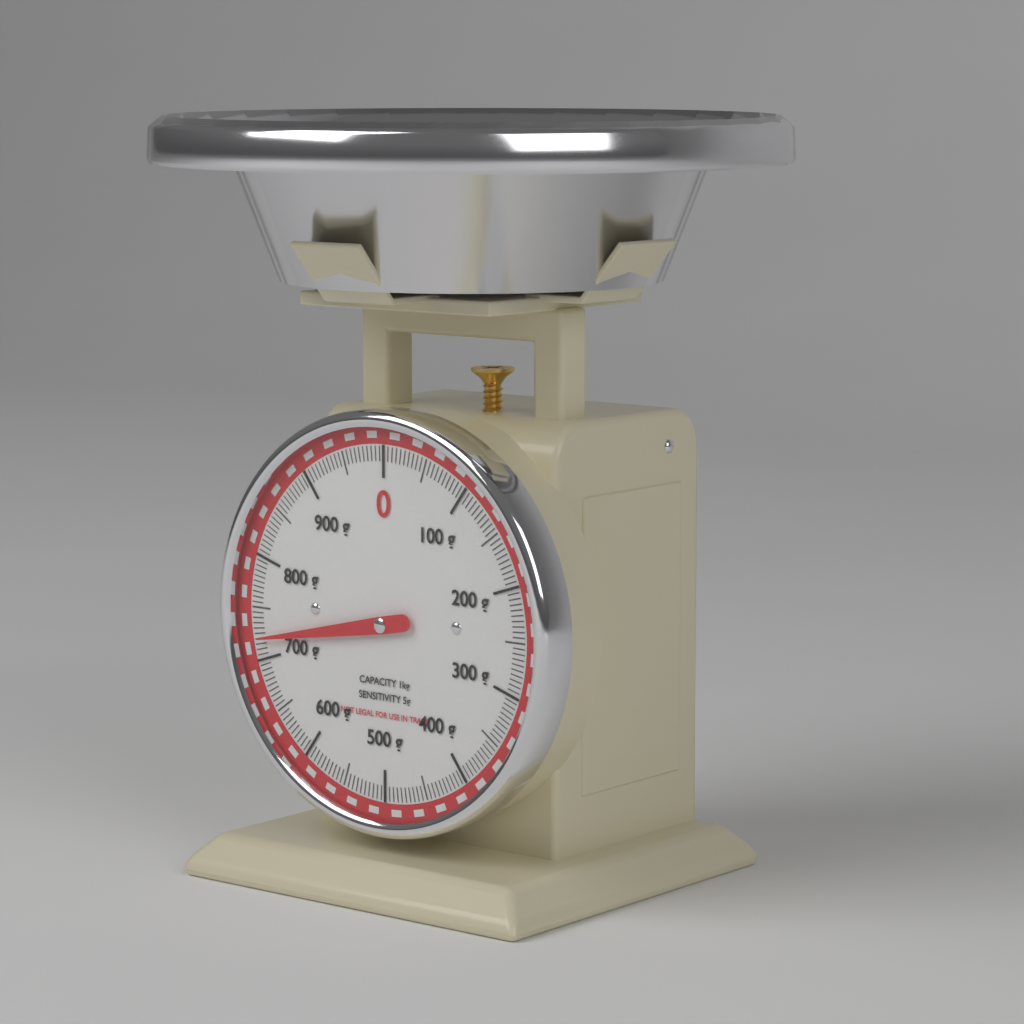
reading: 720 g
